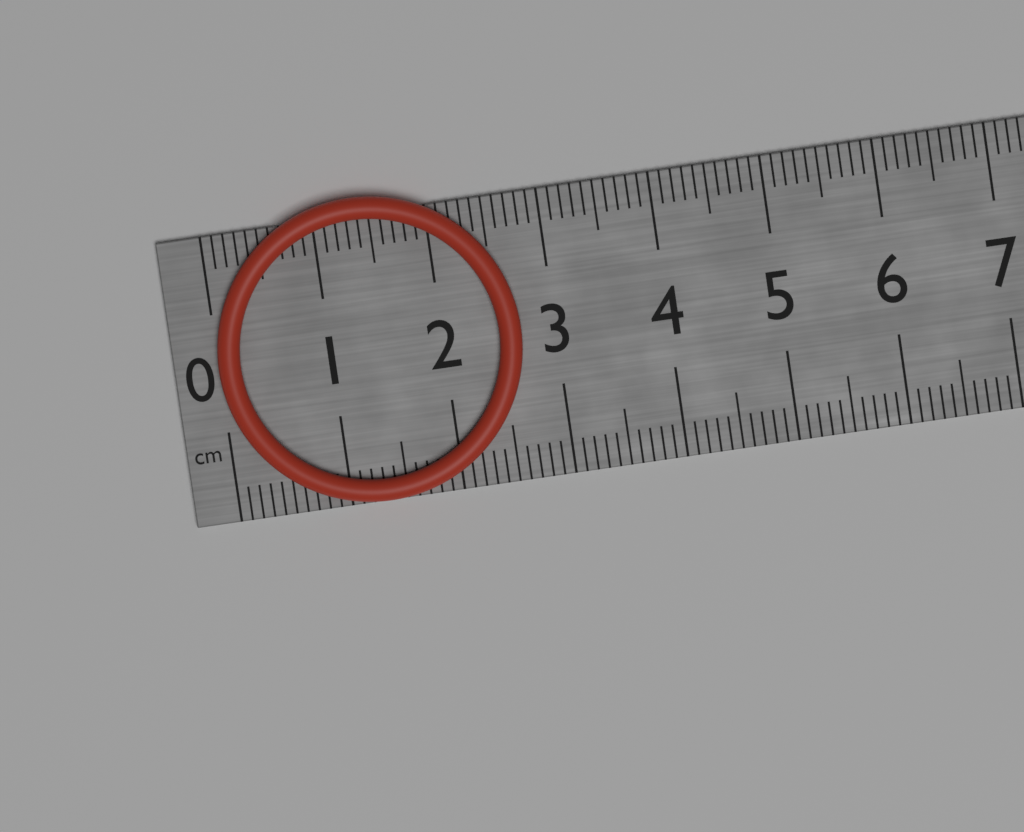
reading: 2.7 cm
